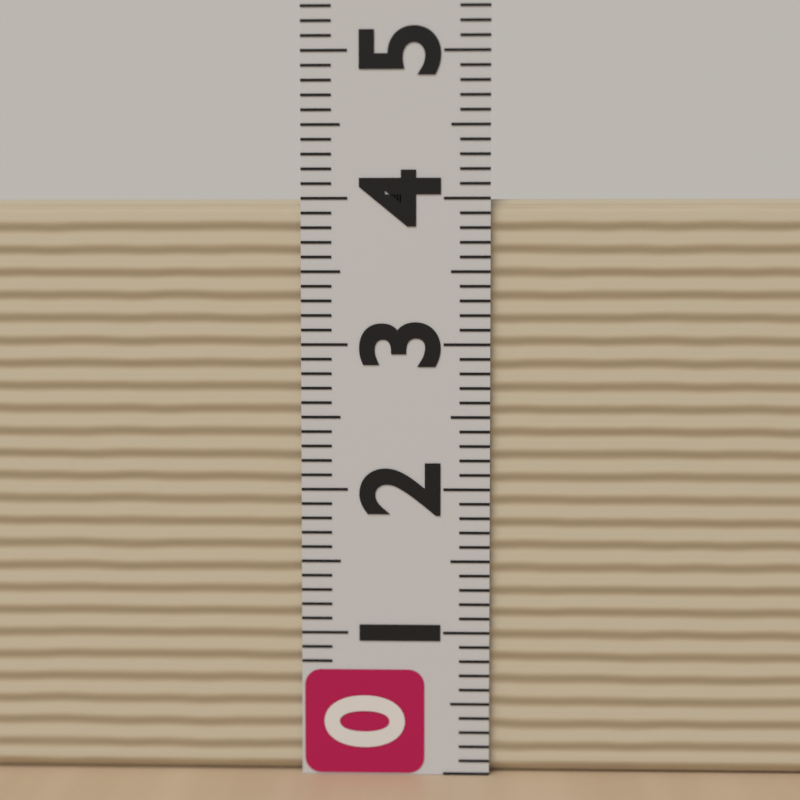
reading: 4.0 (no unit)
